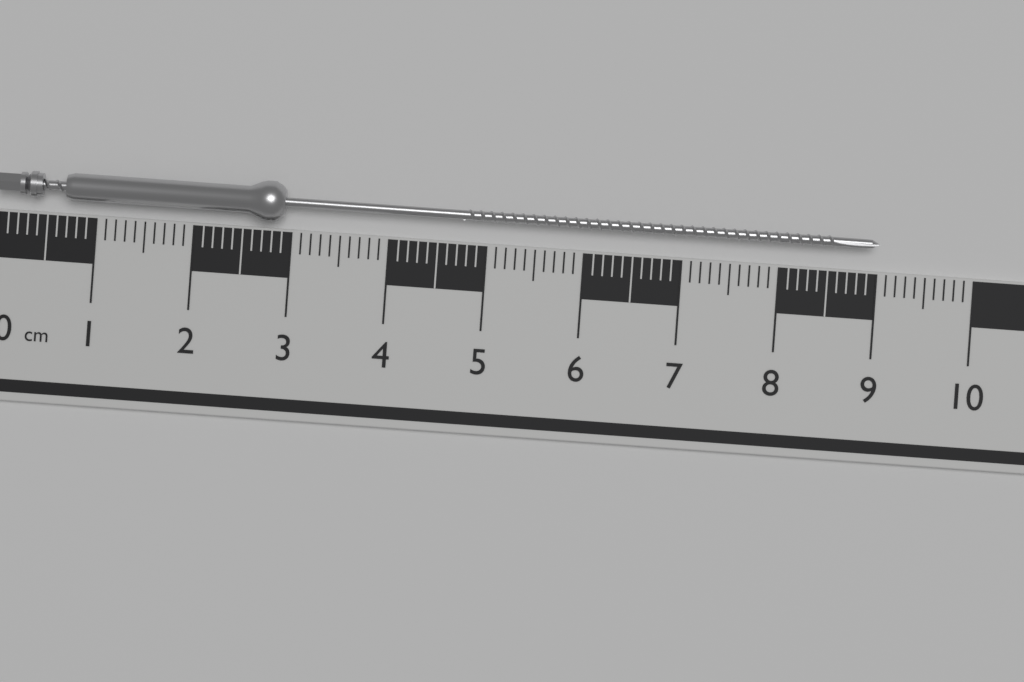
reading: 9.0 cm
